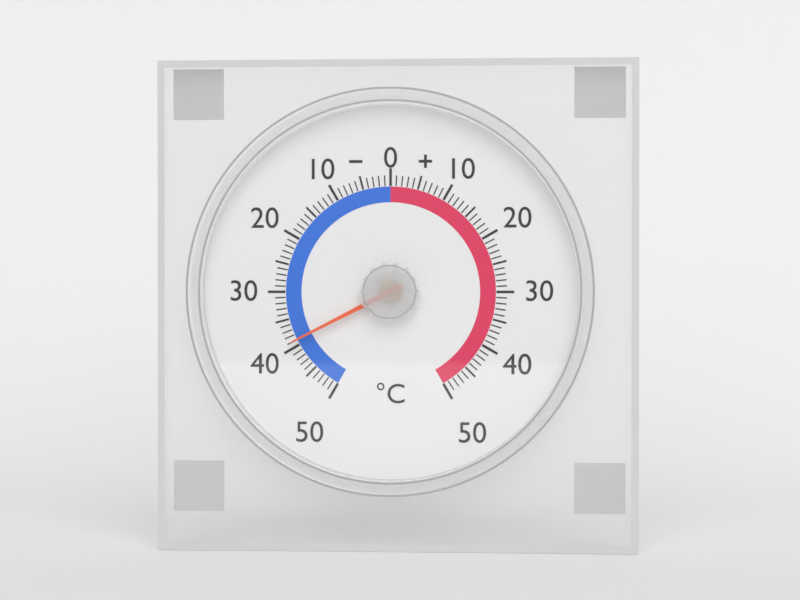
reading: -39 °C
